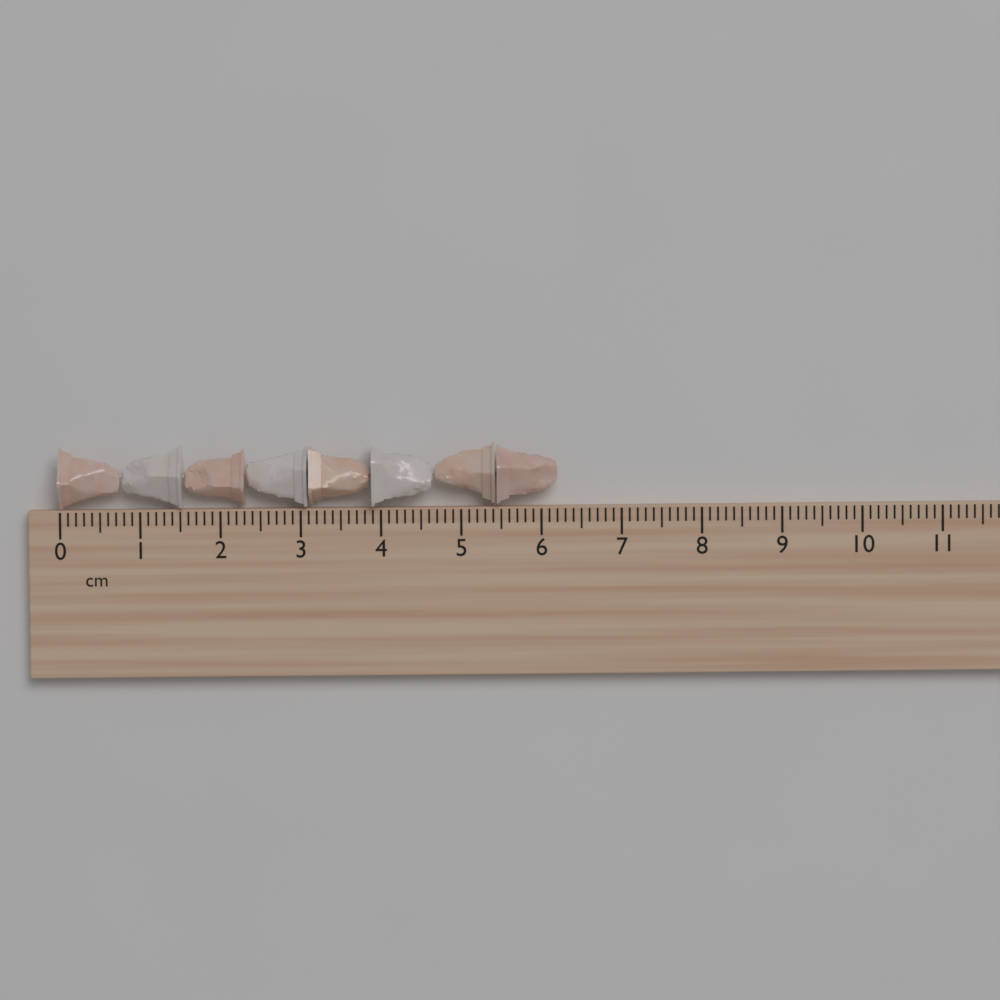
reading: 6.2 cm
